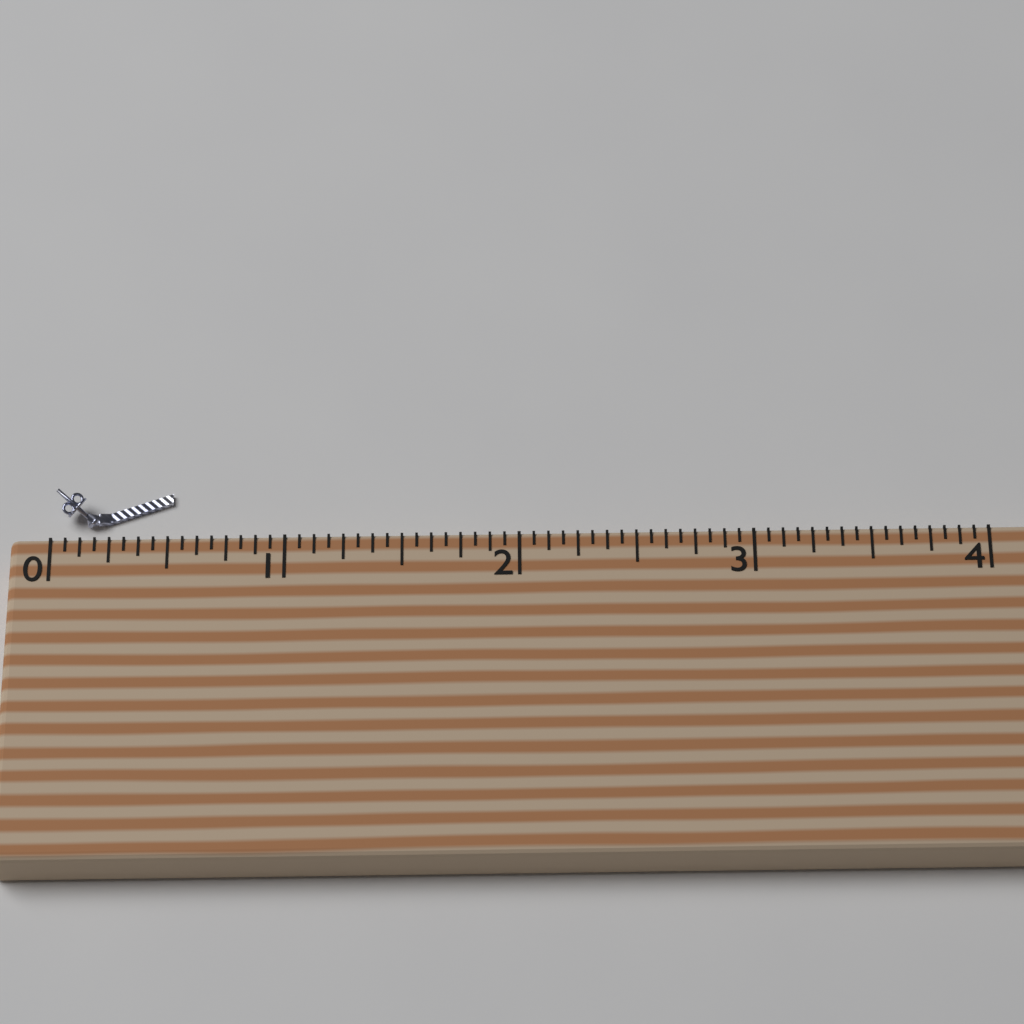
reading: 0.5000 (no unit)
